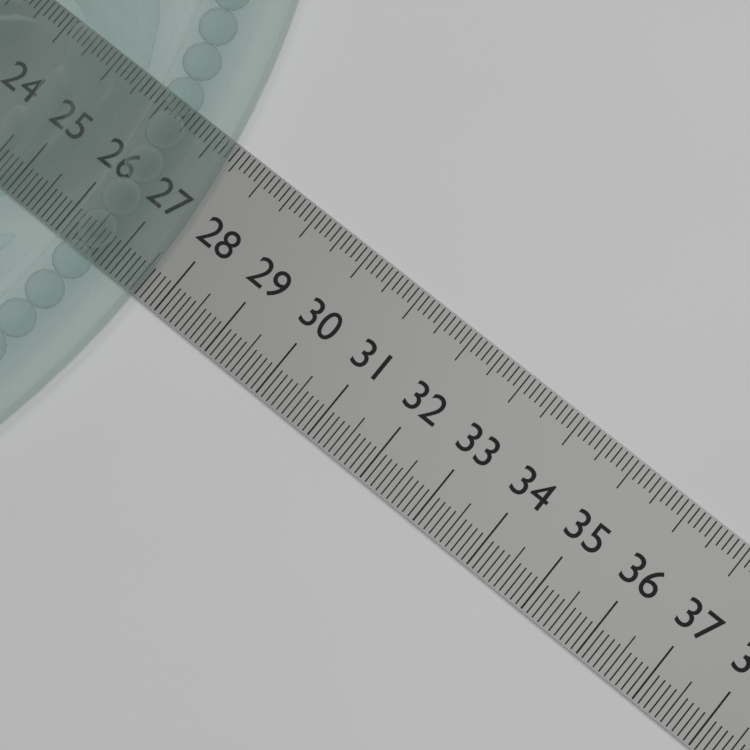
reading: 27.6 (no unit)
